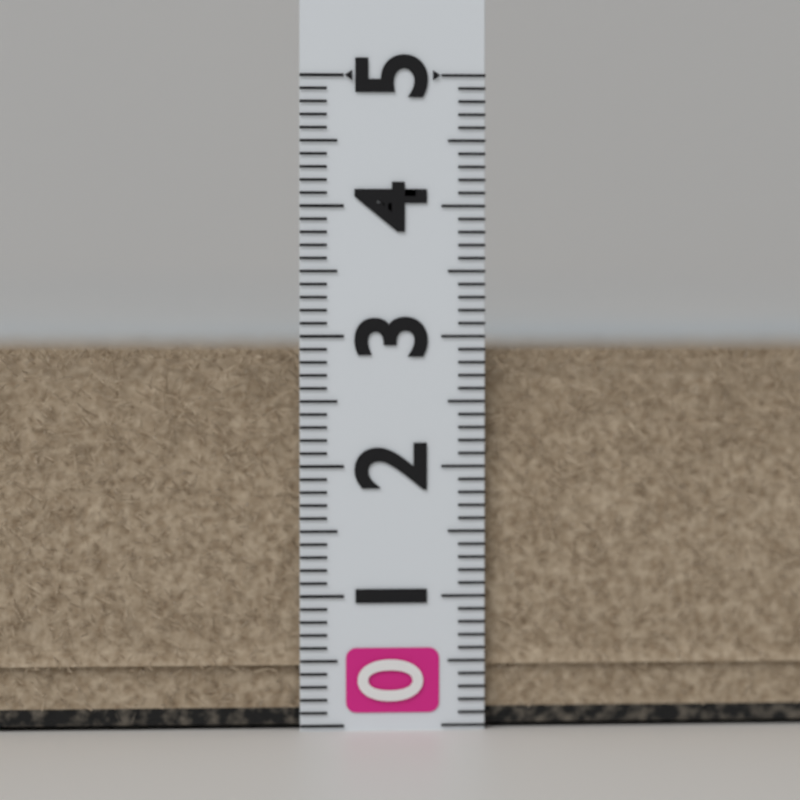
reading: 2.9 (no unit)
